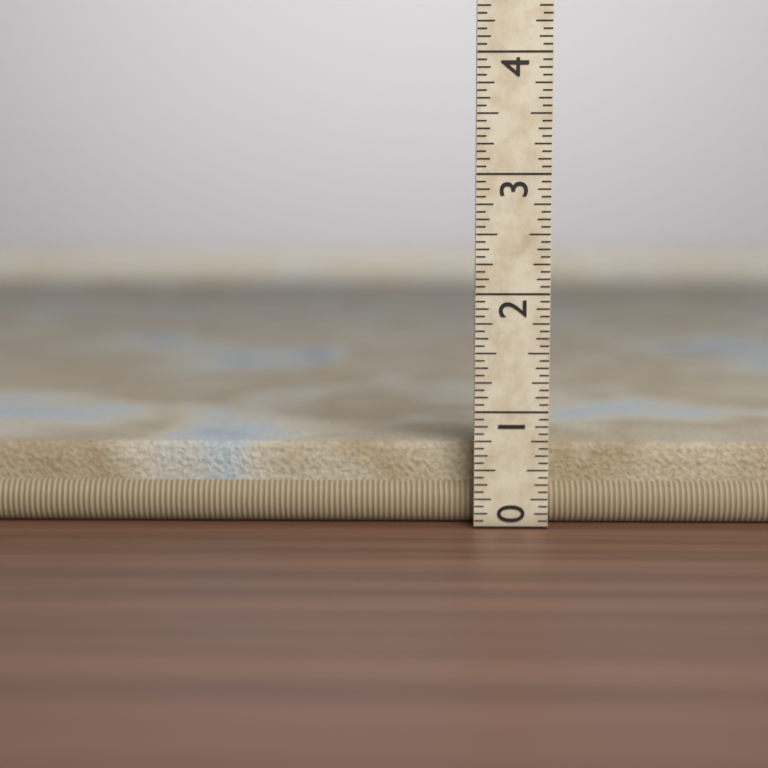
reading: 0.6875 (no unit)
